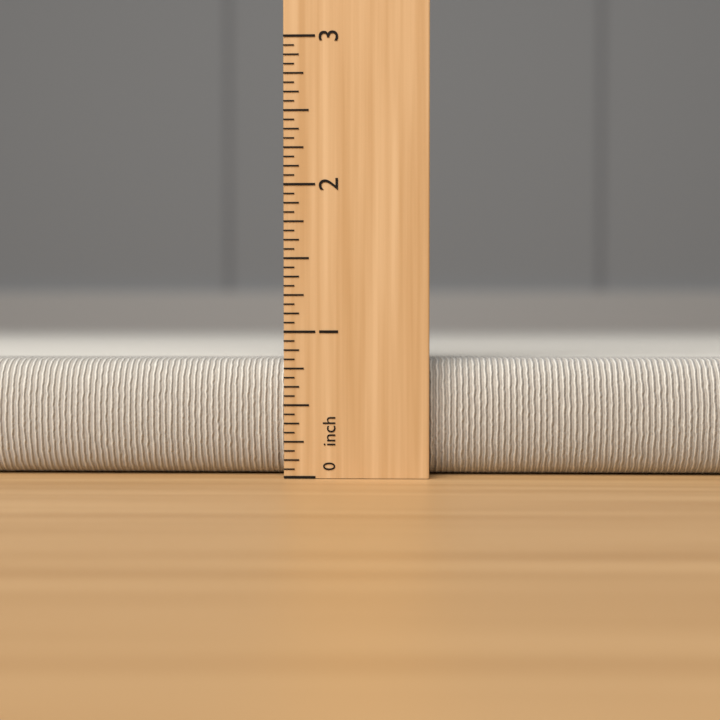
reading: 0.8125 inch
